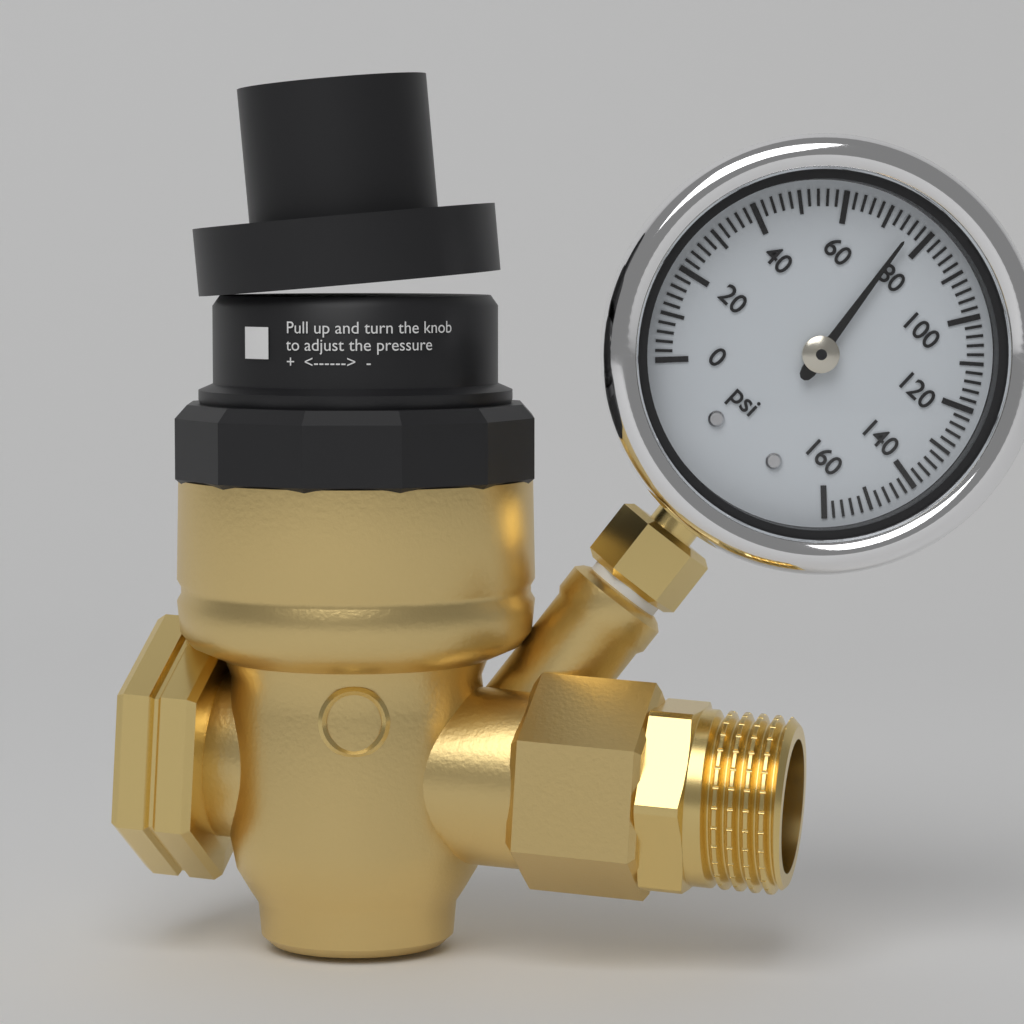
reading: 76 psi
